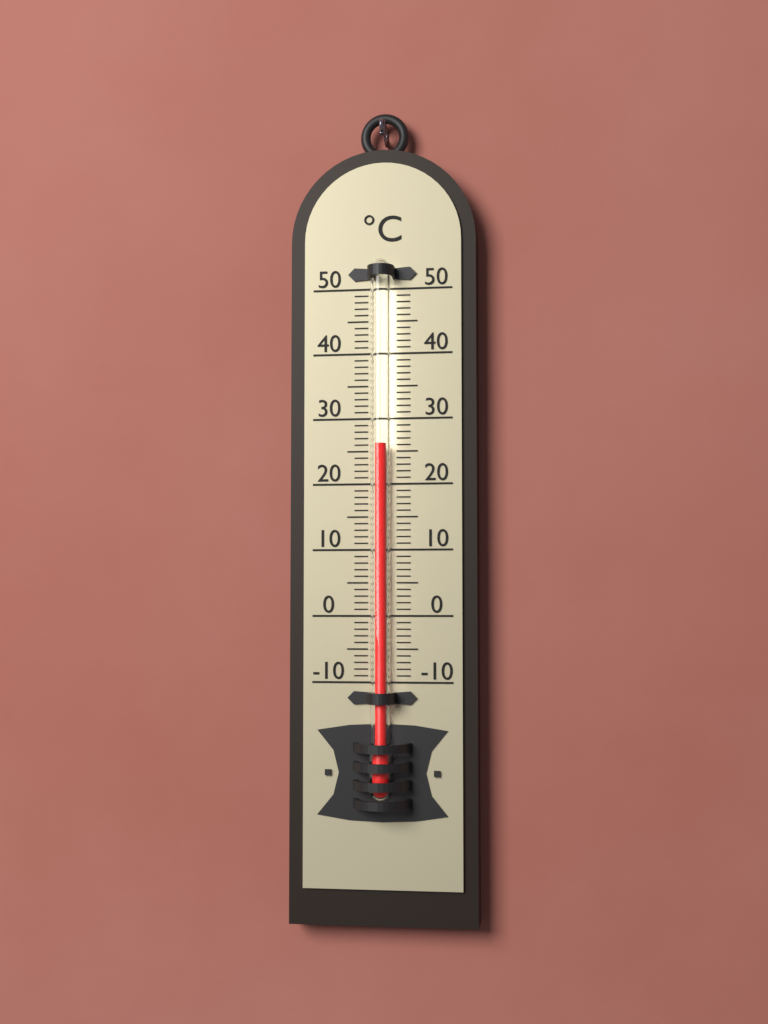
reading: 26 °C
